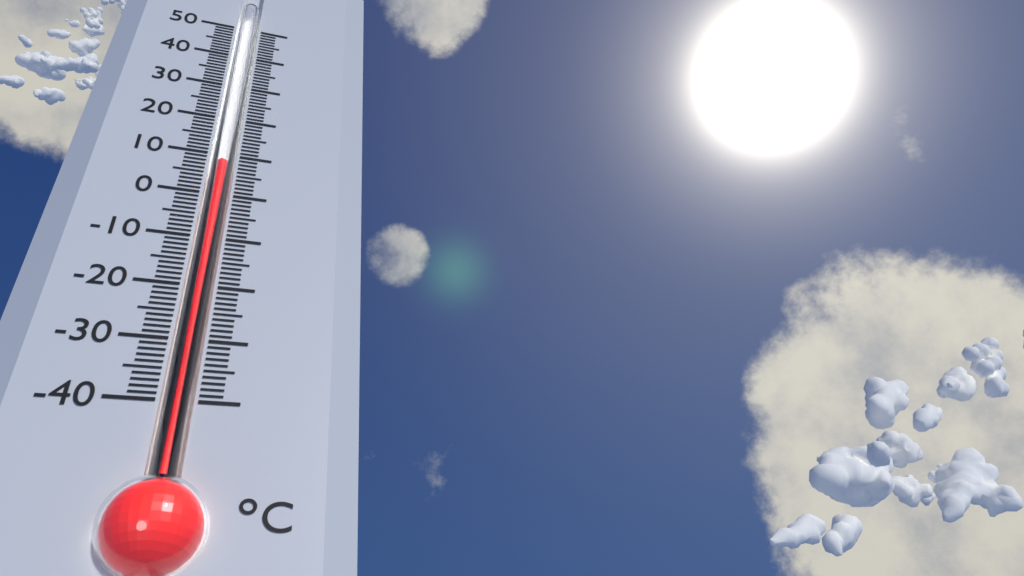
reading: 8 °C
